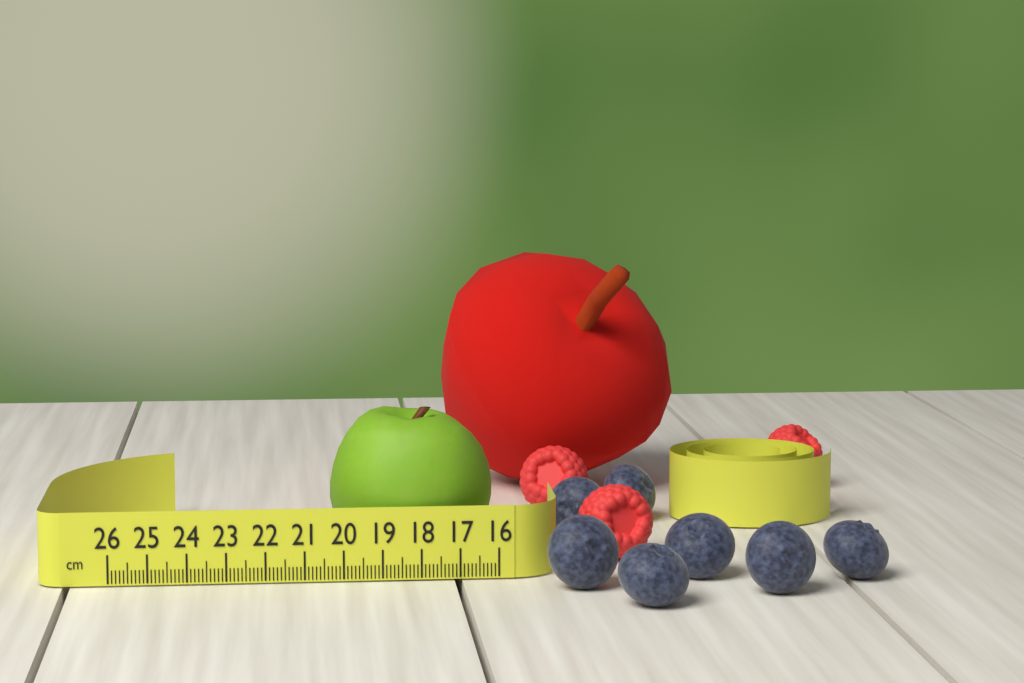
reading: 20.3 cm
